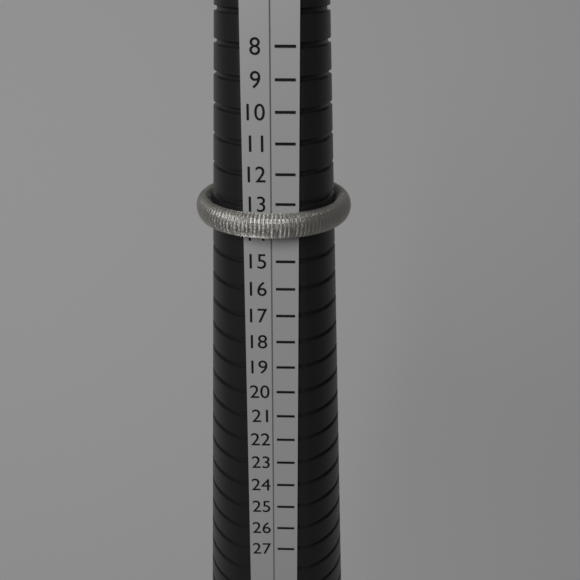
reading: 14 (no unit)
